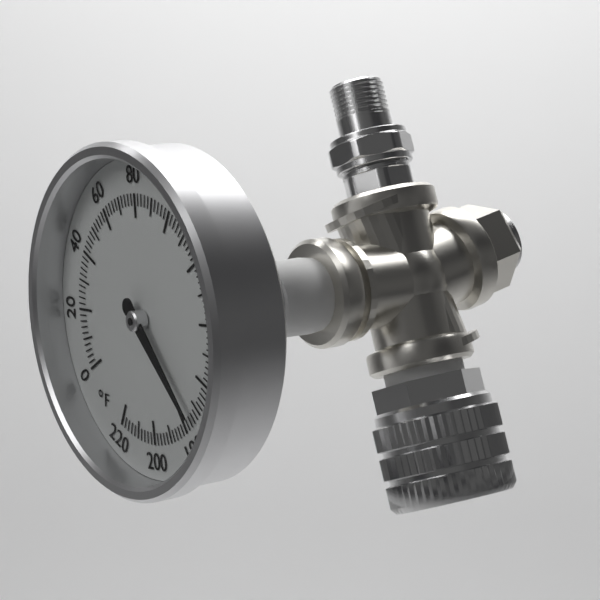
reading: 174 °F
